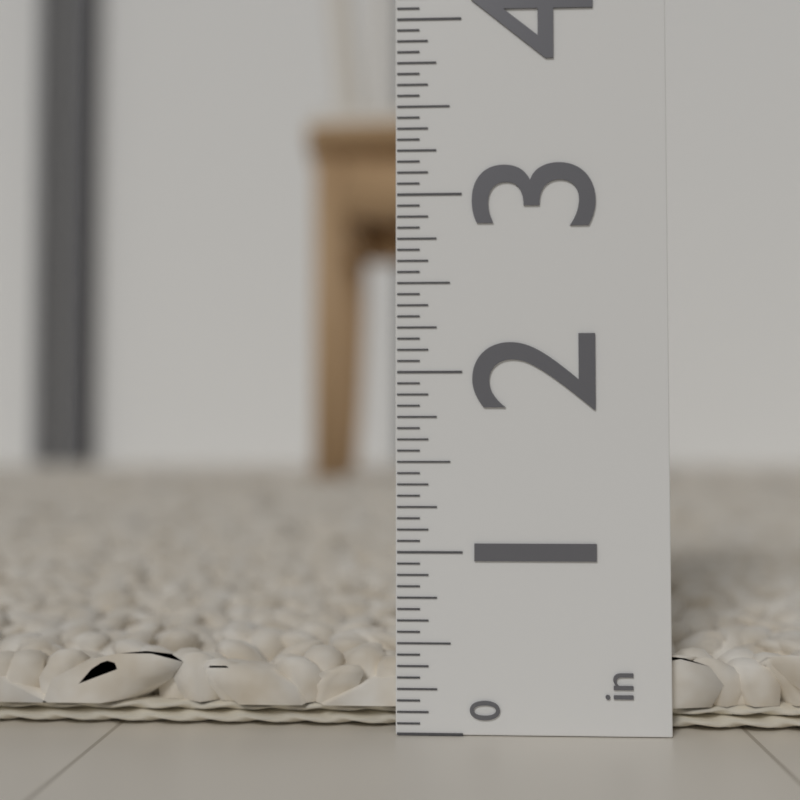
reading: 0.4375 in
